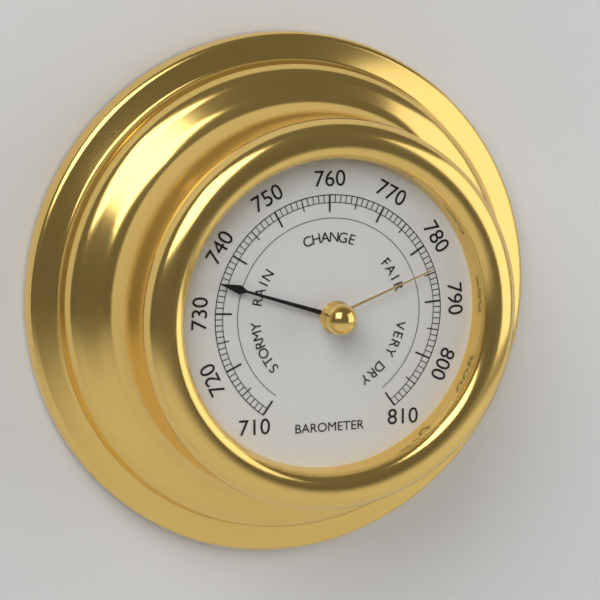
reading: 735 (no unit)
